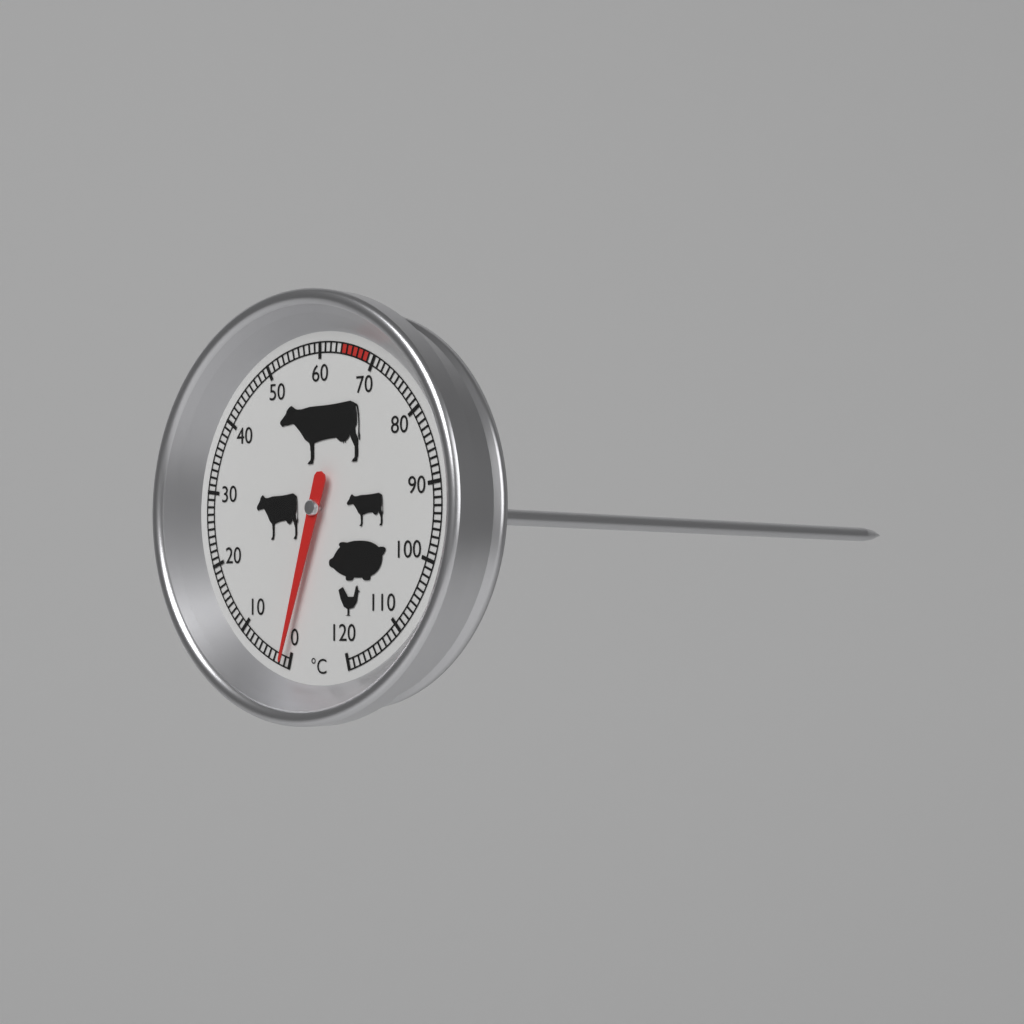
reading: 1 °C
